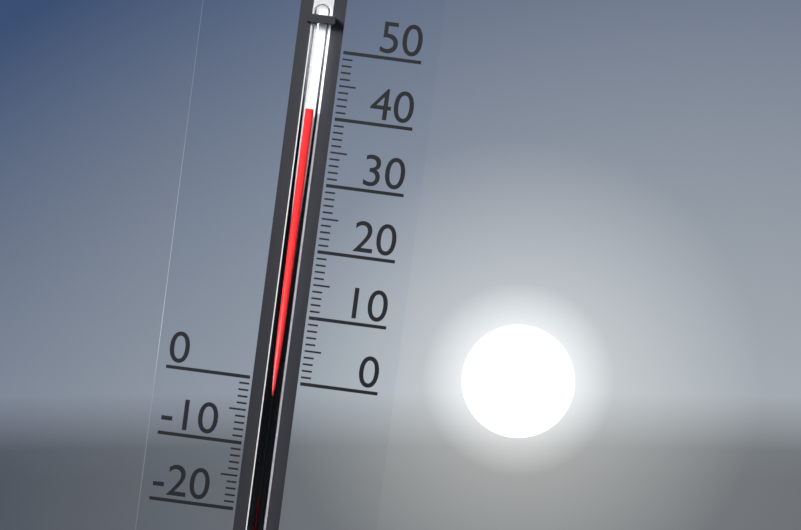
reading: 41 (no unit)
